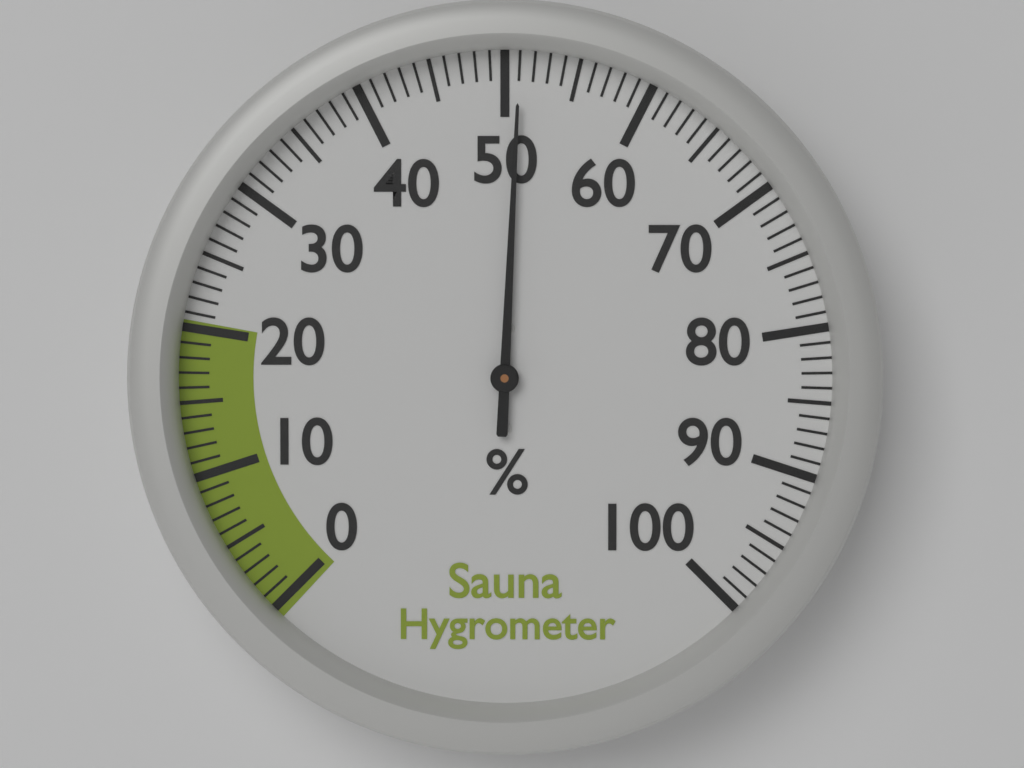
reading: 51 %
